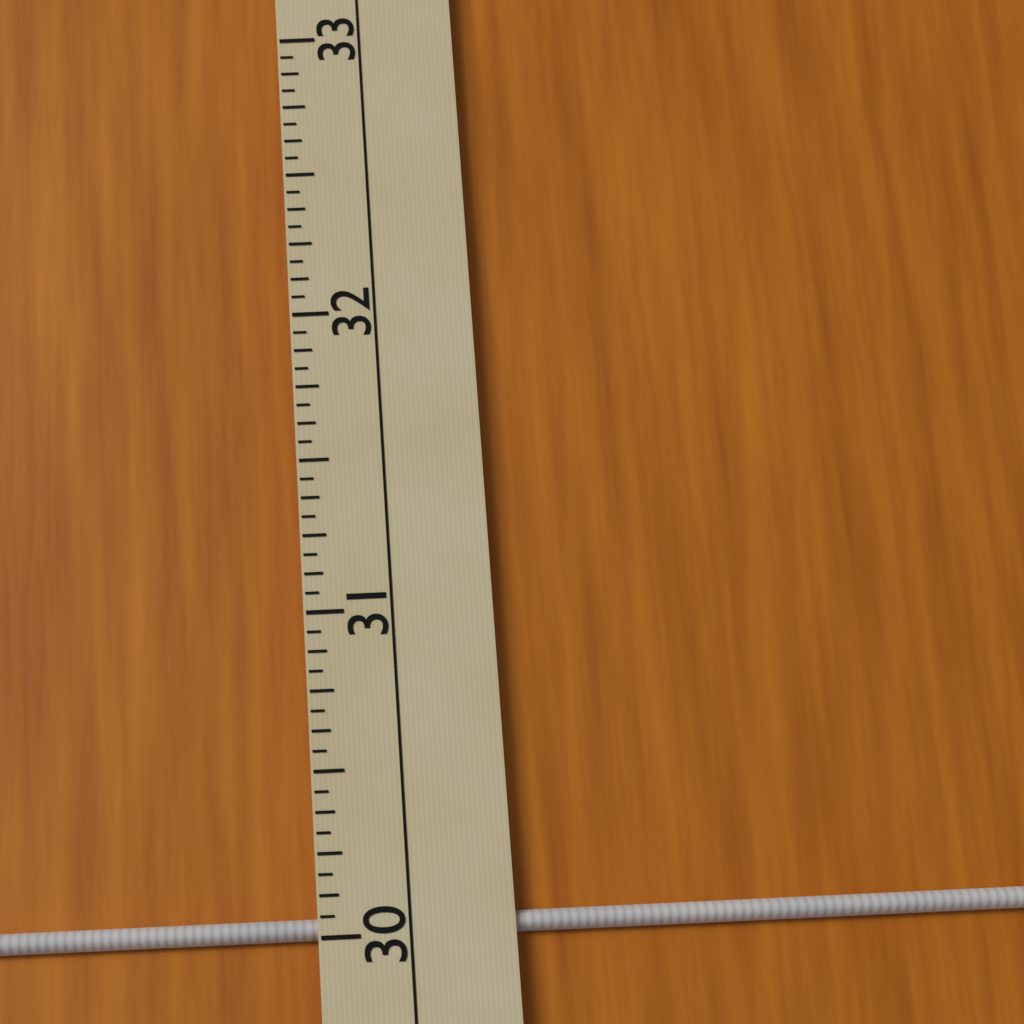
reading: 30.0625 (no unit)
